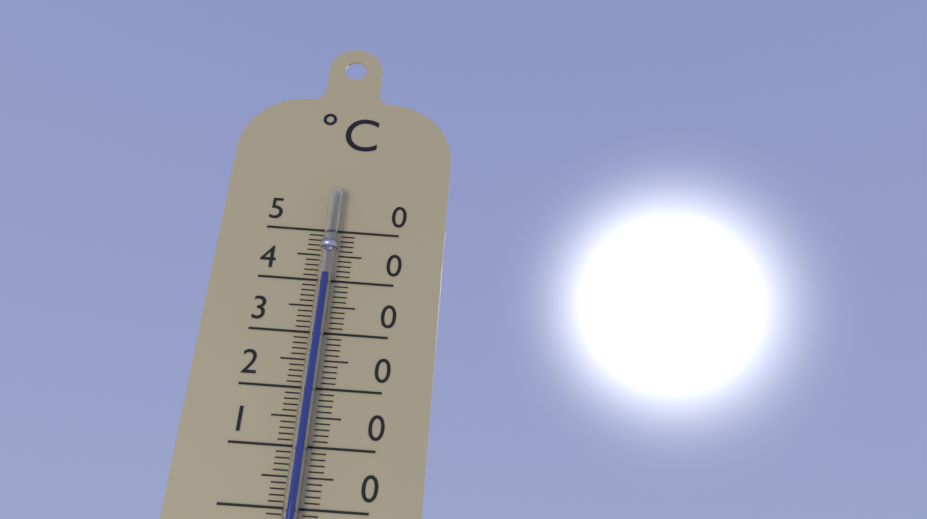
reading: 41 °C
